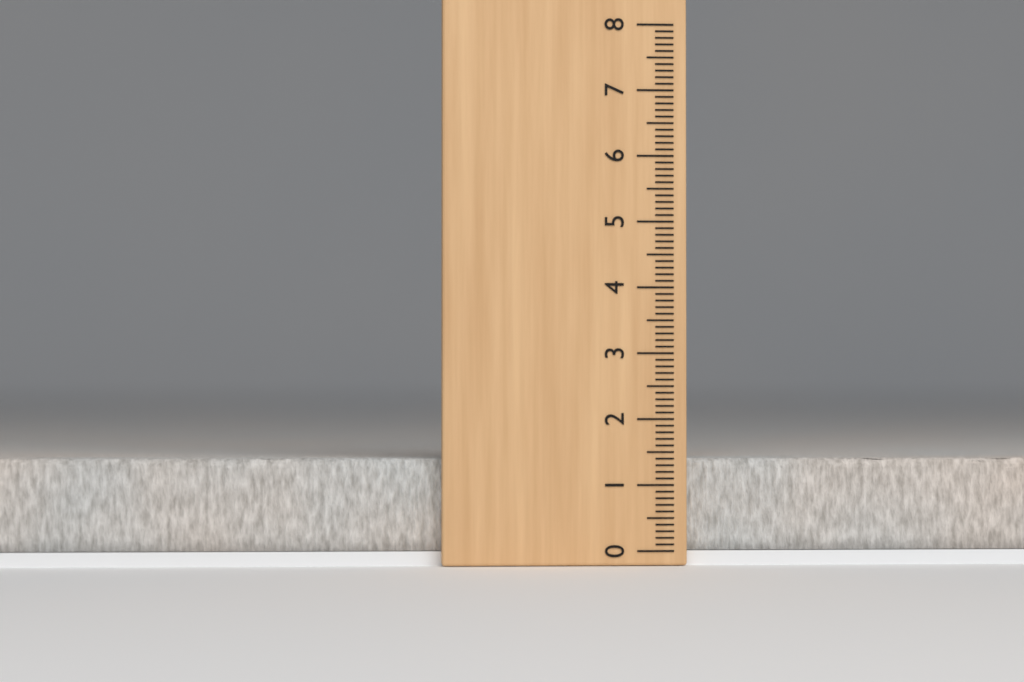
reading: 1.4 (no unit)
